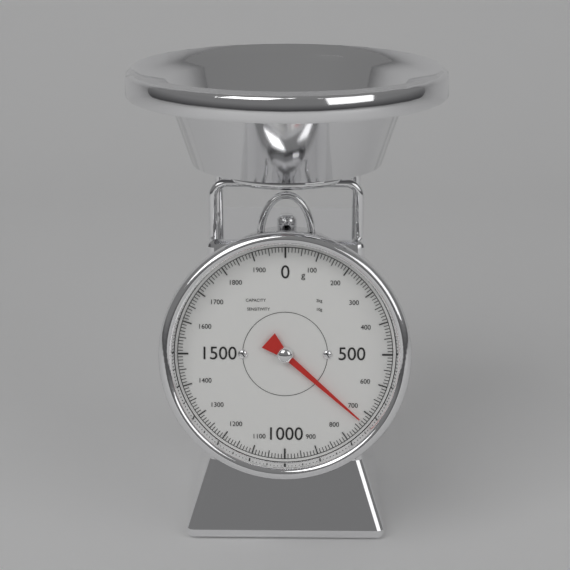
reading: 730 g
